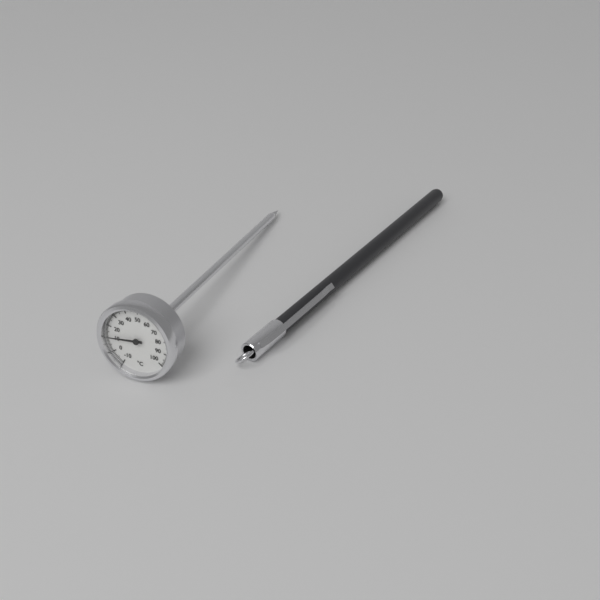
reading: 11 °C
